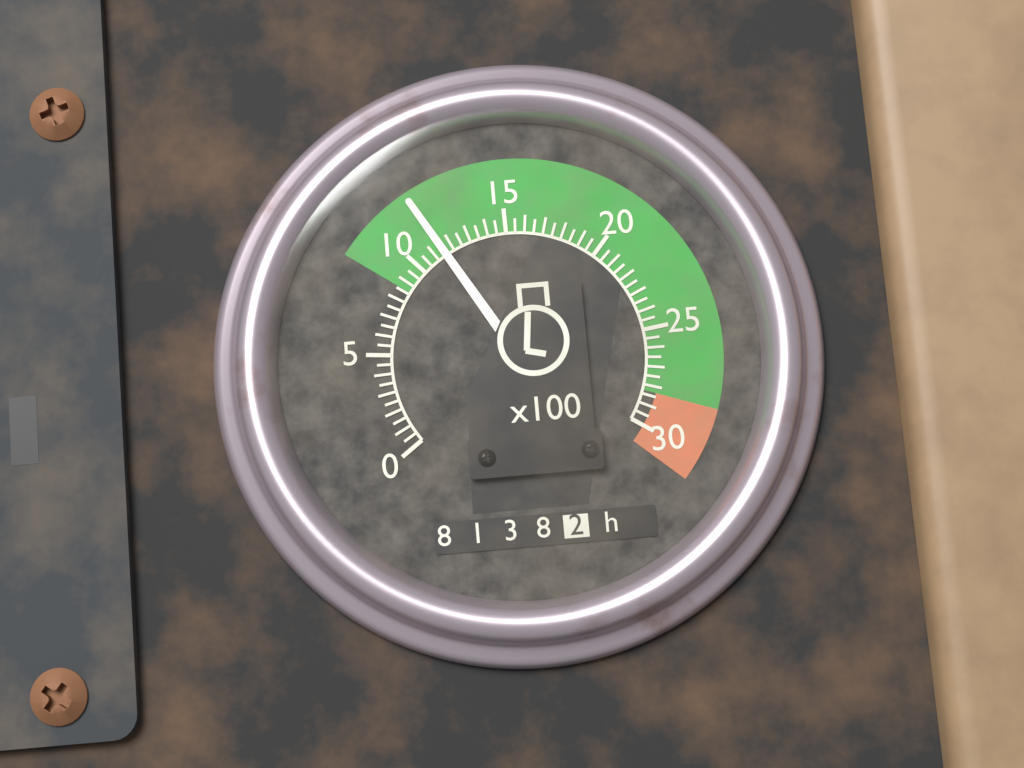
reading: 11.5 x100 rpm
